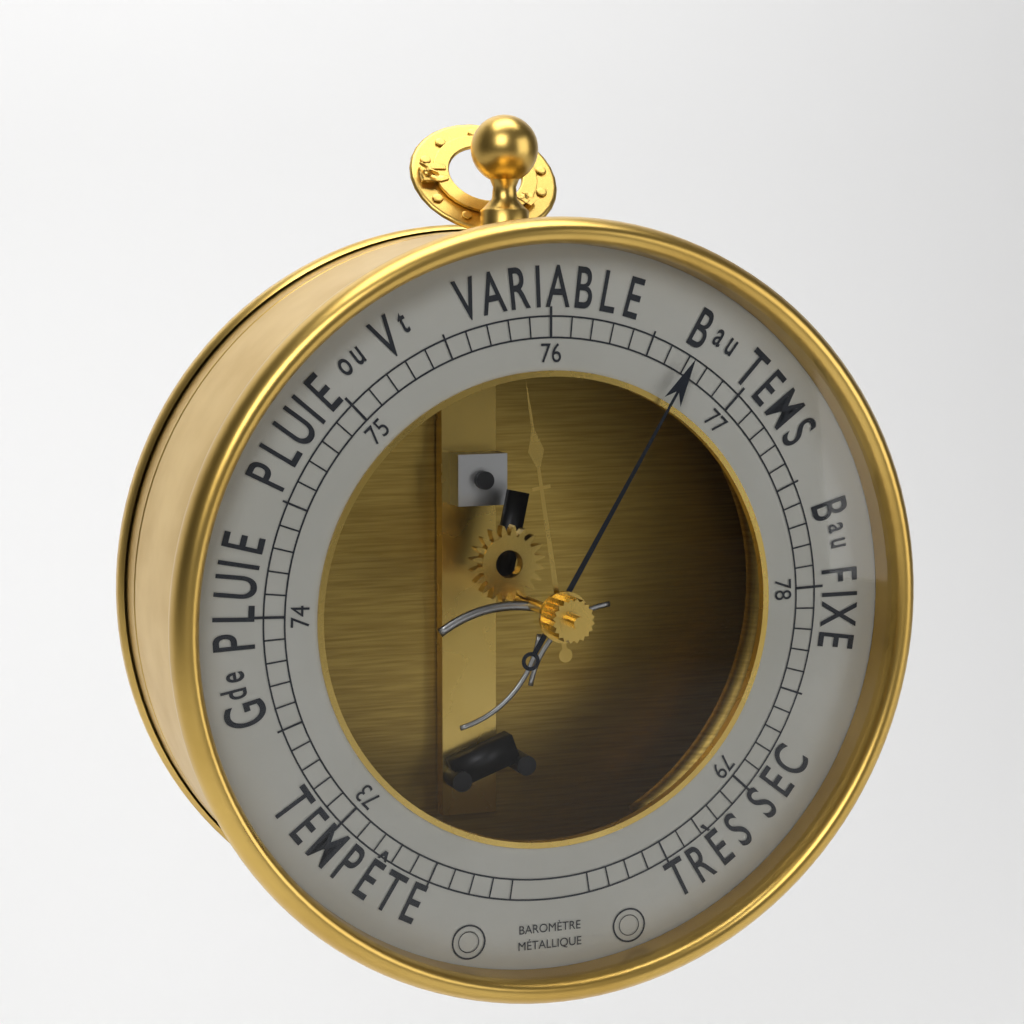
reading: 76.7 (no unit)
